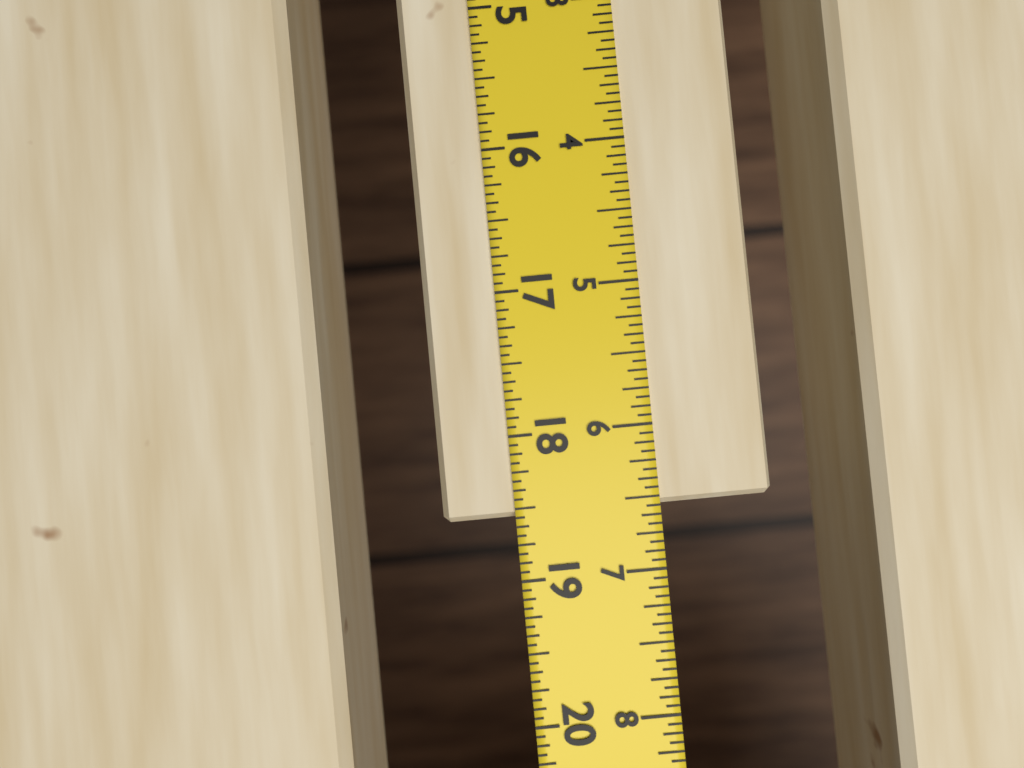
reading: 18.5625 in
